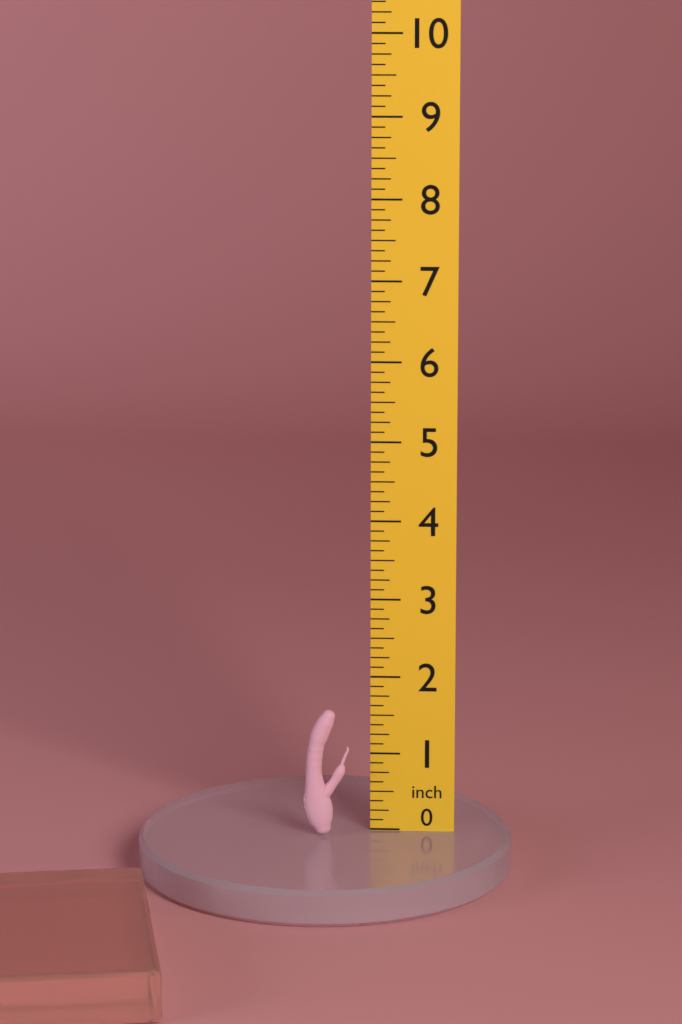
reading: 1.625 inch
